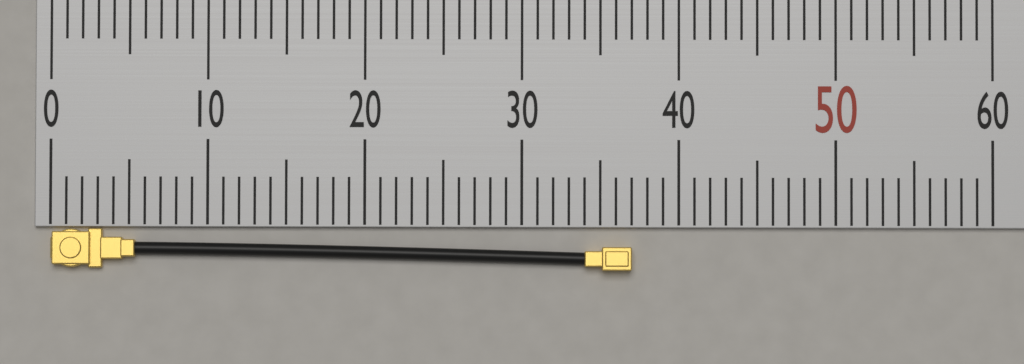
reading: 37 (no unit)
